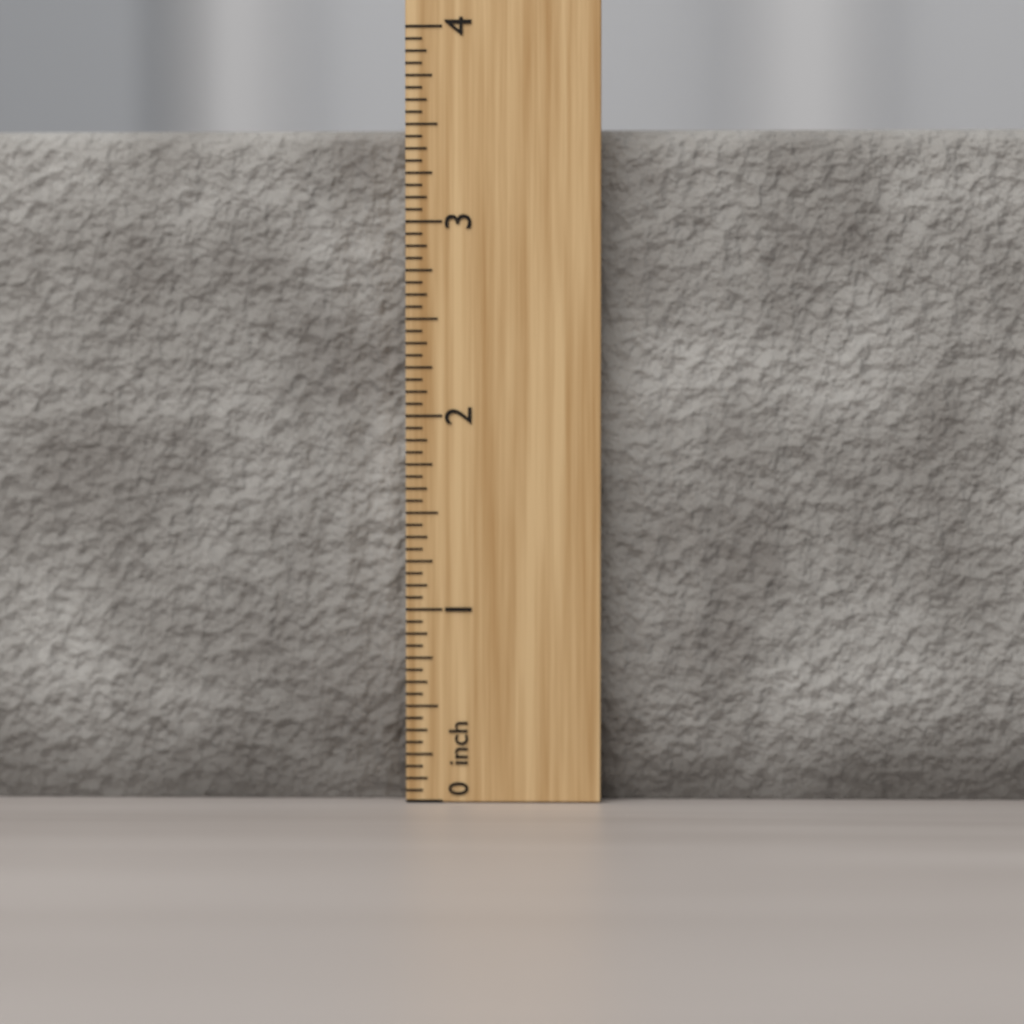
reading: 3.5000 inch
